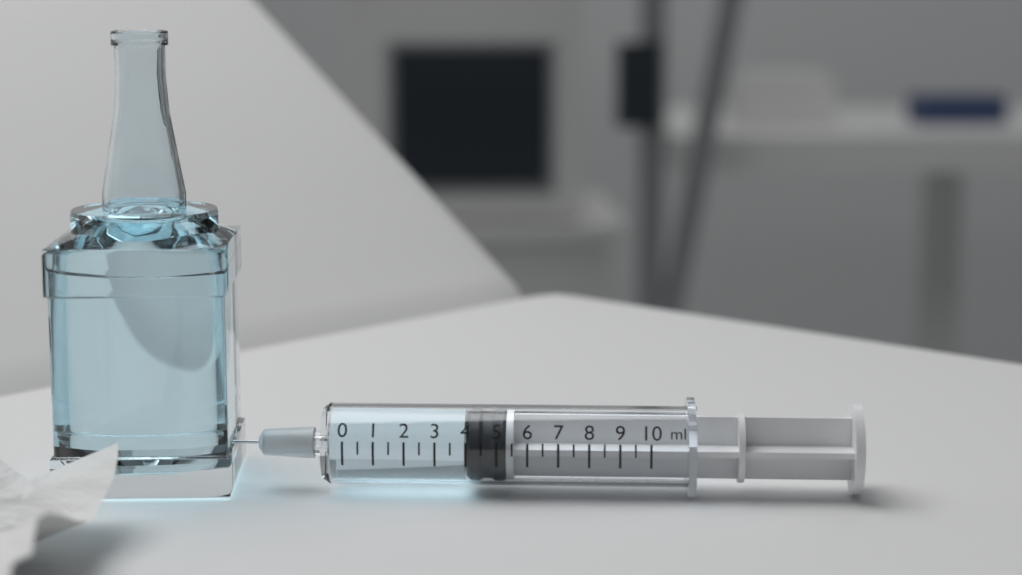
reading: 4.0 ml
